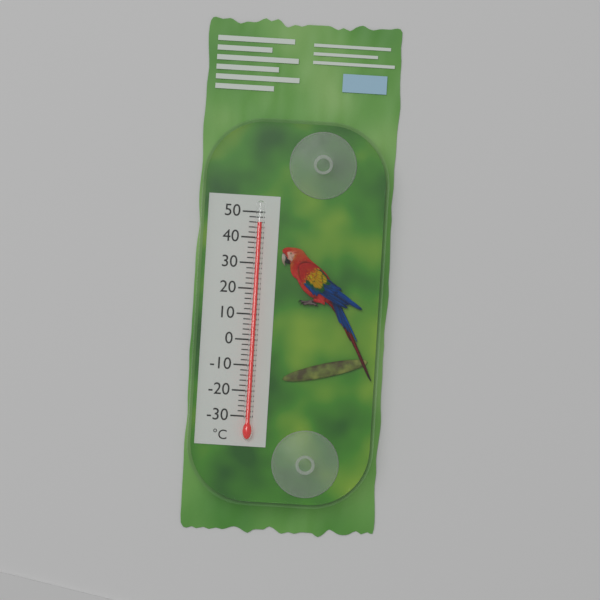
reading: 46 °C
